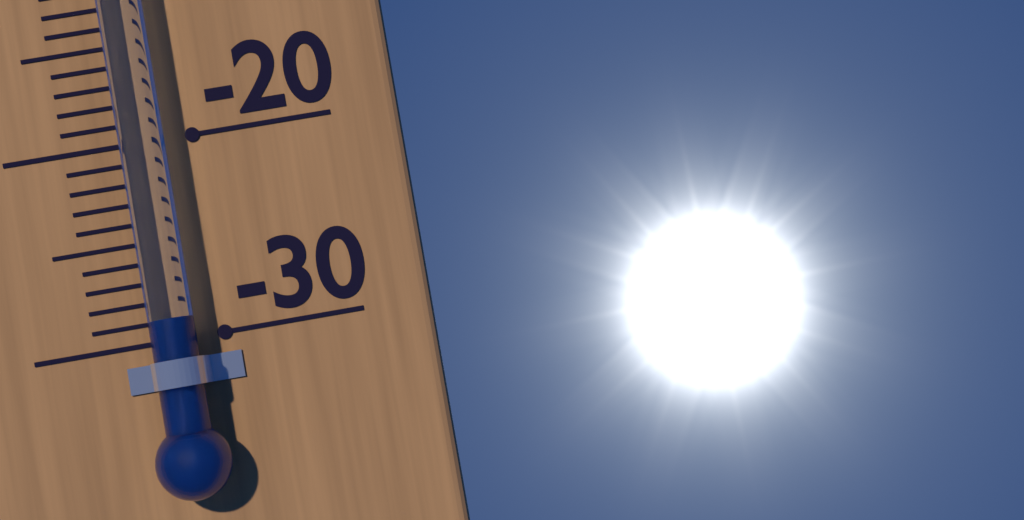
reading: -29 °C
